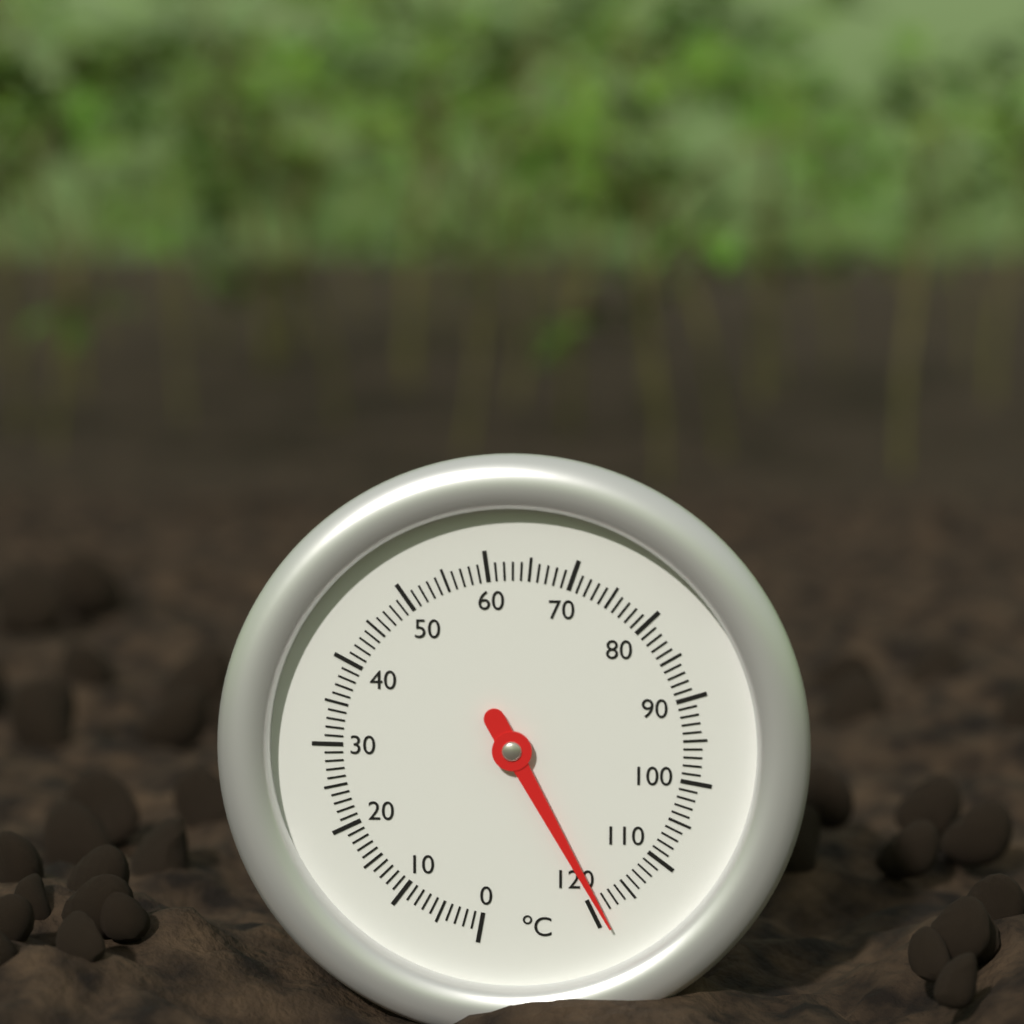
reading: 119 °C
